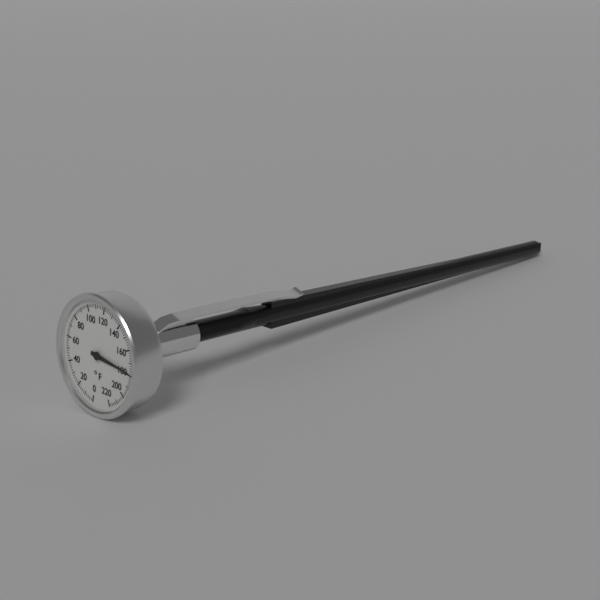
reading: 178 °F
